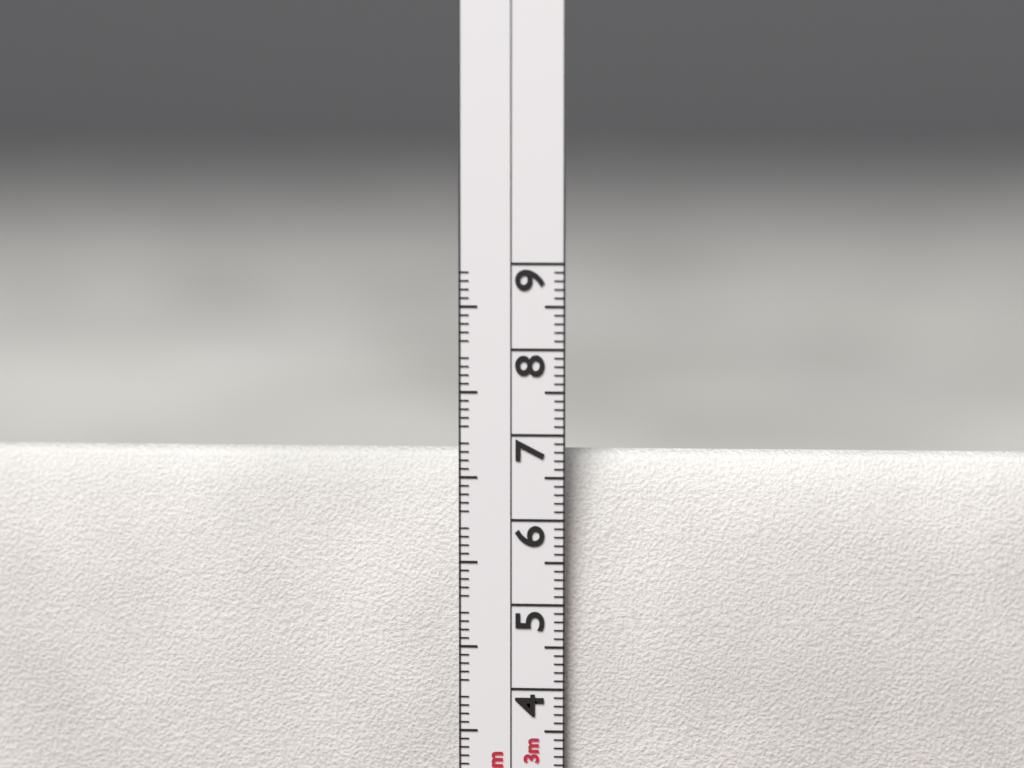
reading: 6.8 cm
